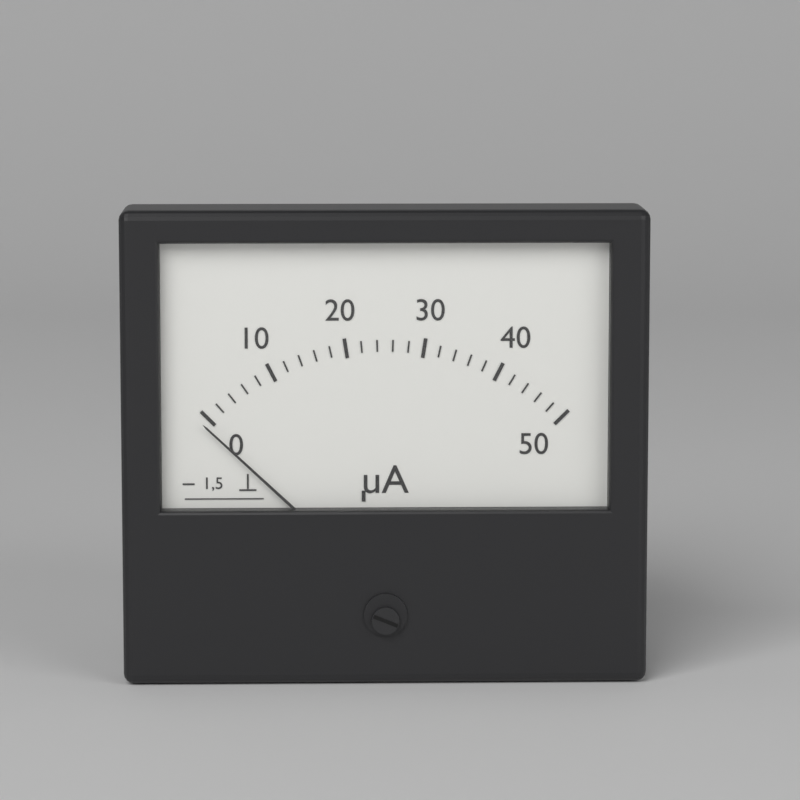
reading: -1 µA
